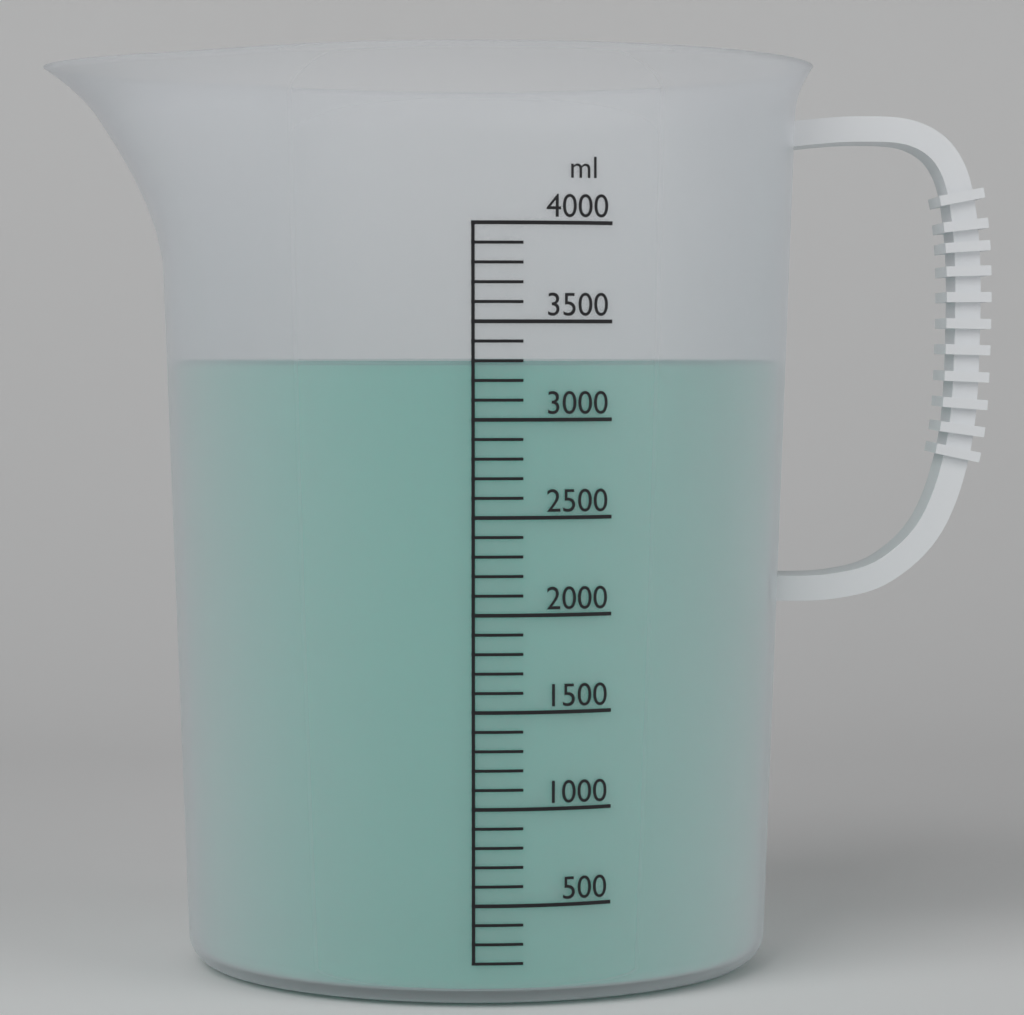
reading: 3300 ml
